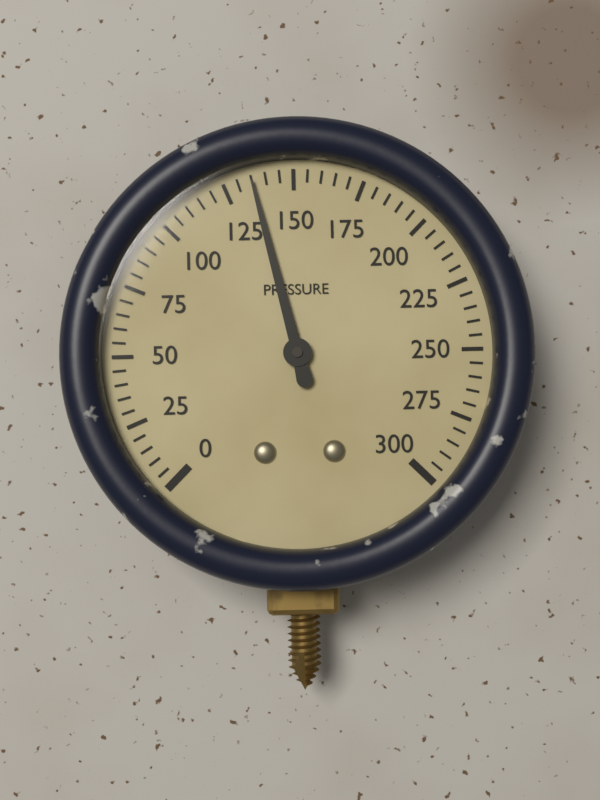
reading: 135 (no unit)
